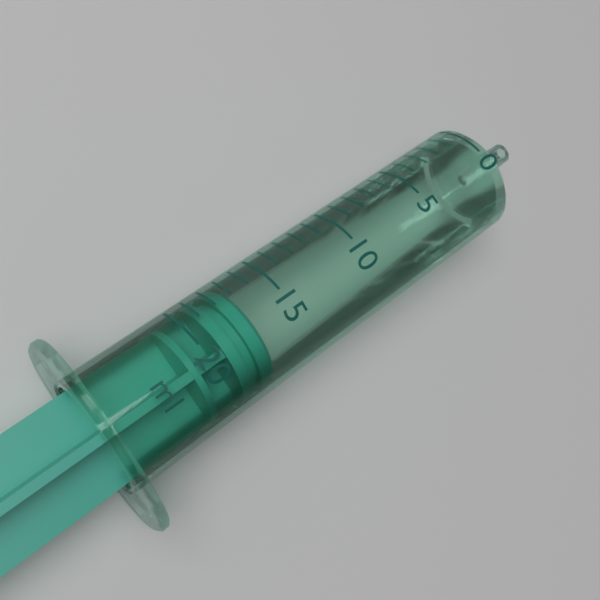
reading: 17 ml
